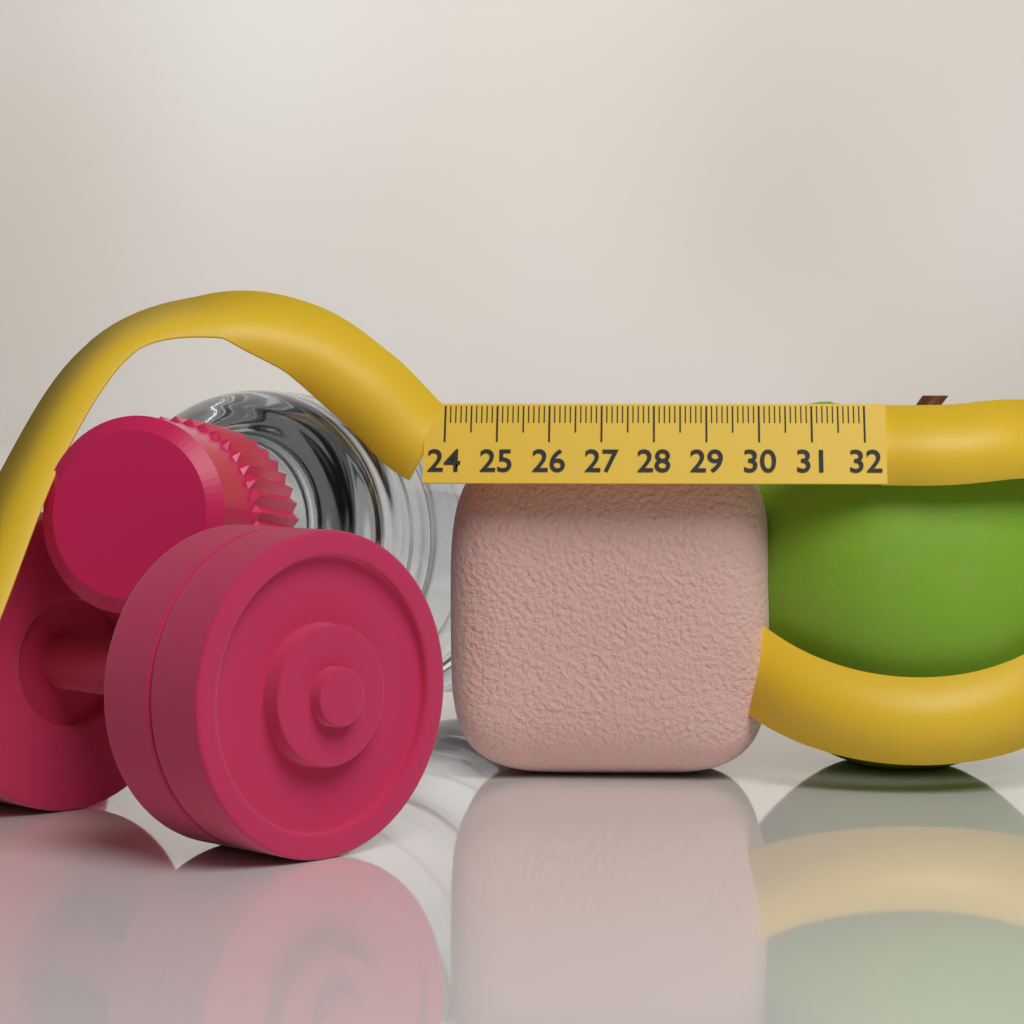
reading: 30.3 (no unit)
